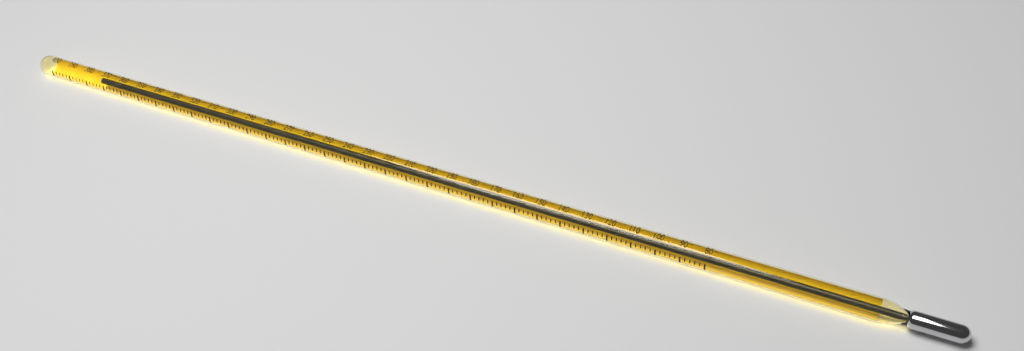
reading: 374 (no unit)
